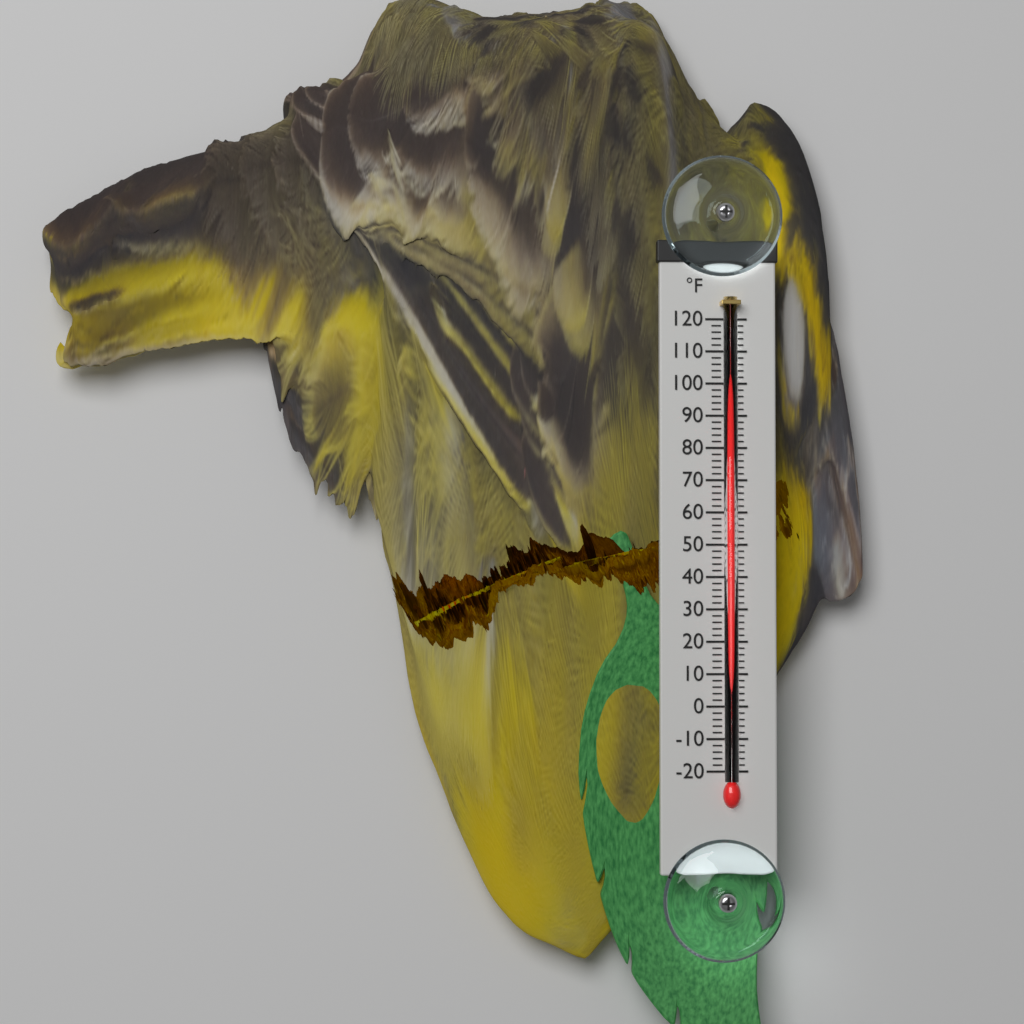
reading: 102 °F
